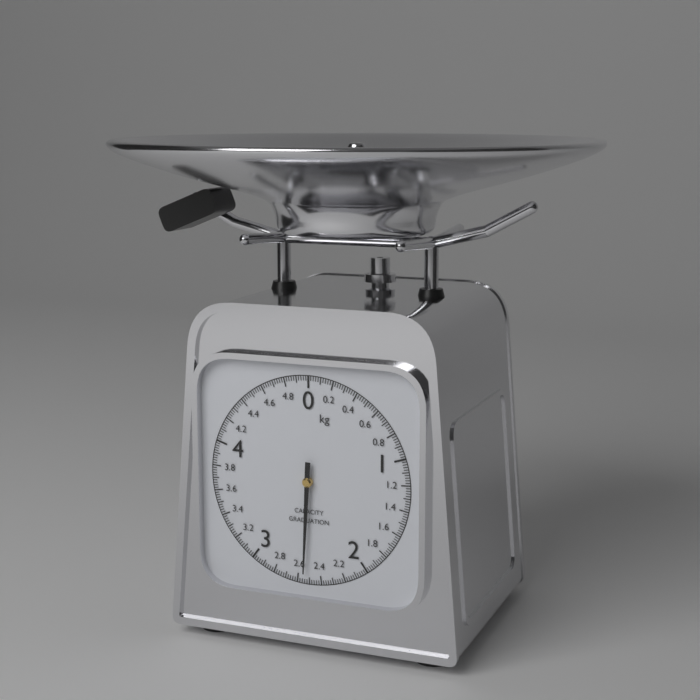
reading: 2.54 kg
